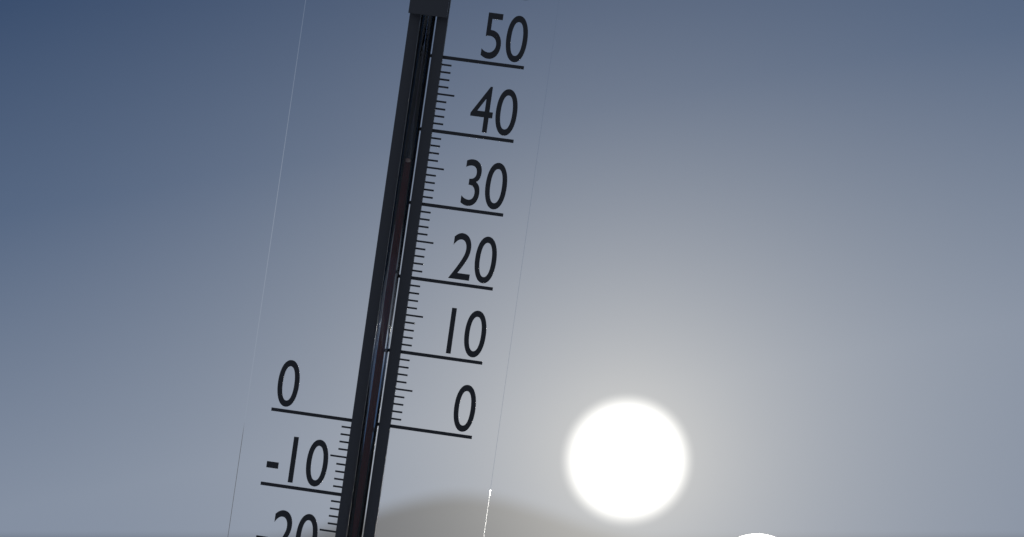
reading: 35 °C
